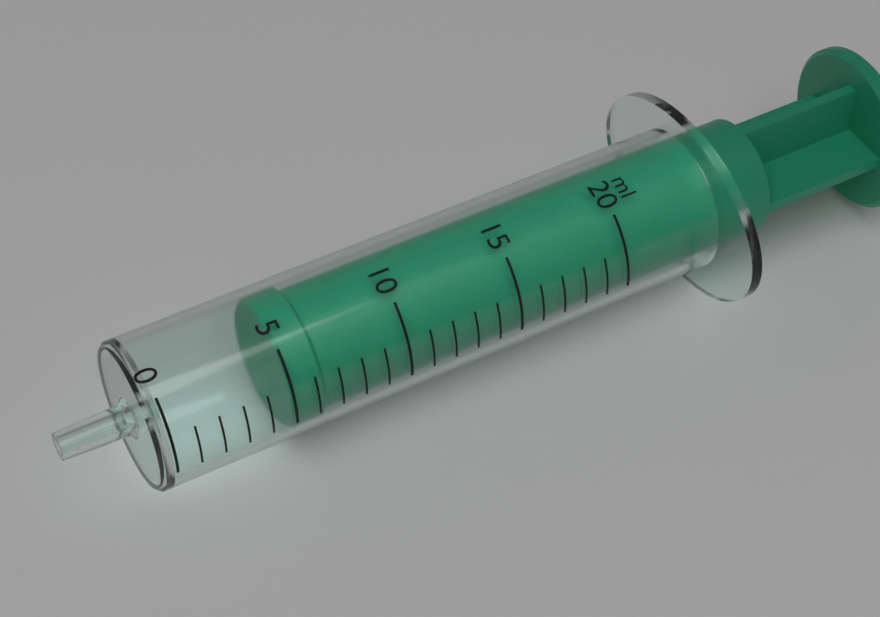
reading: 5 ml
